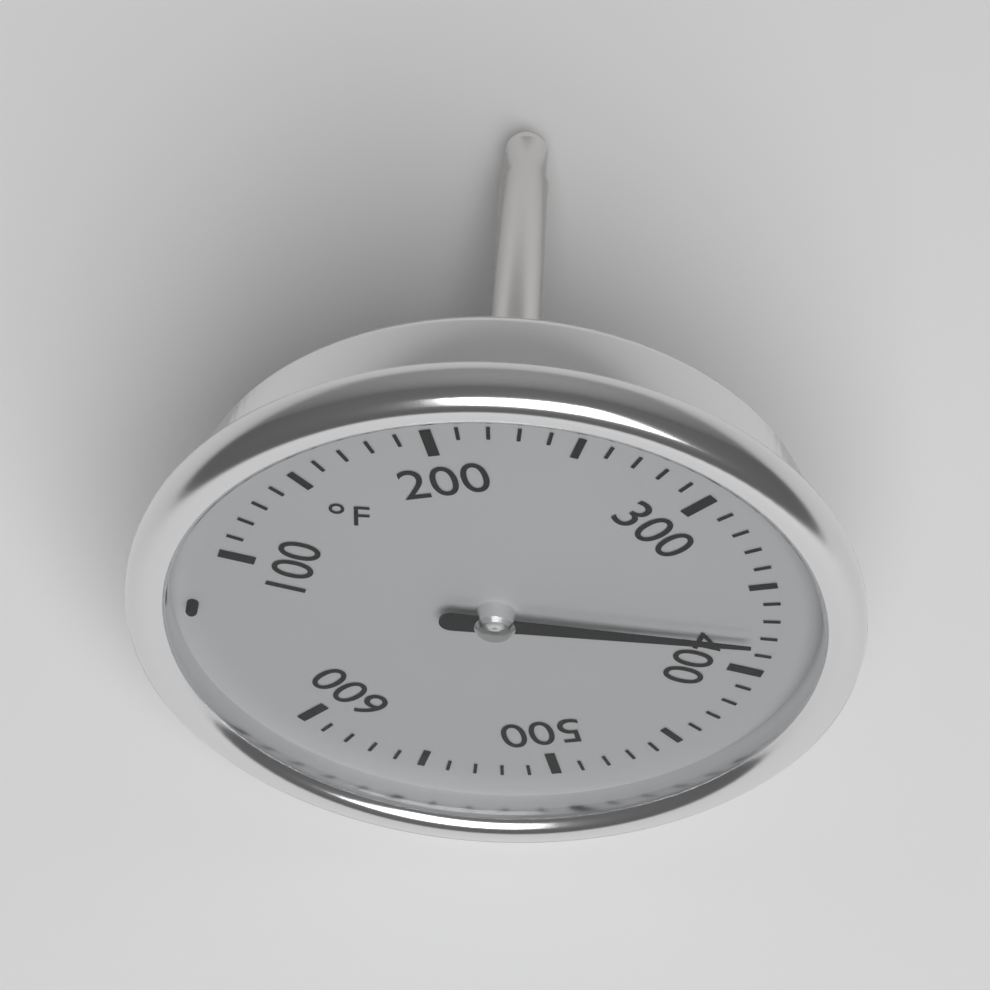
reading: 380 °F
